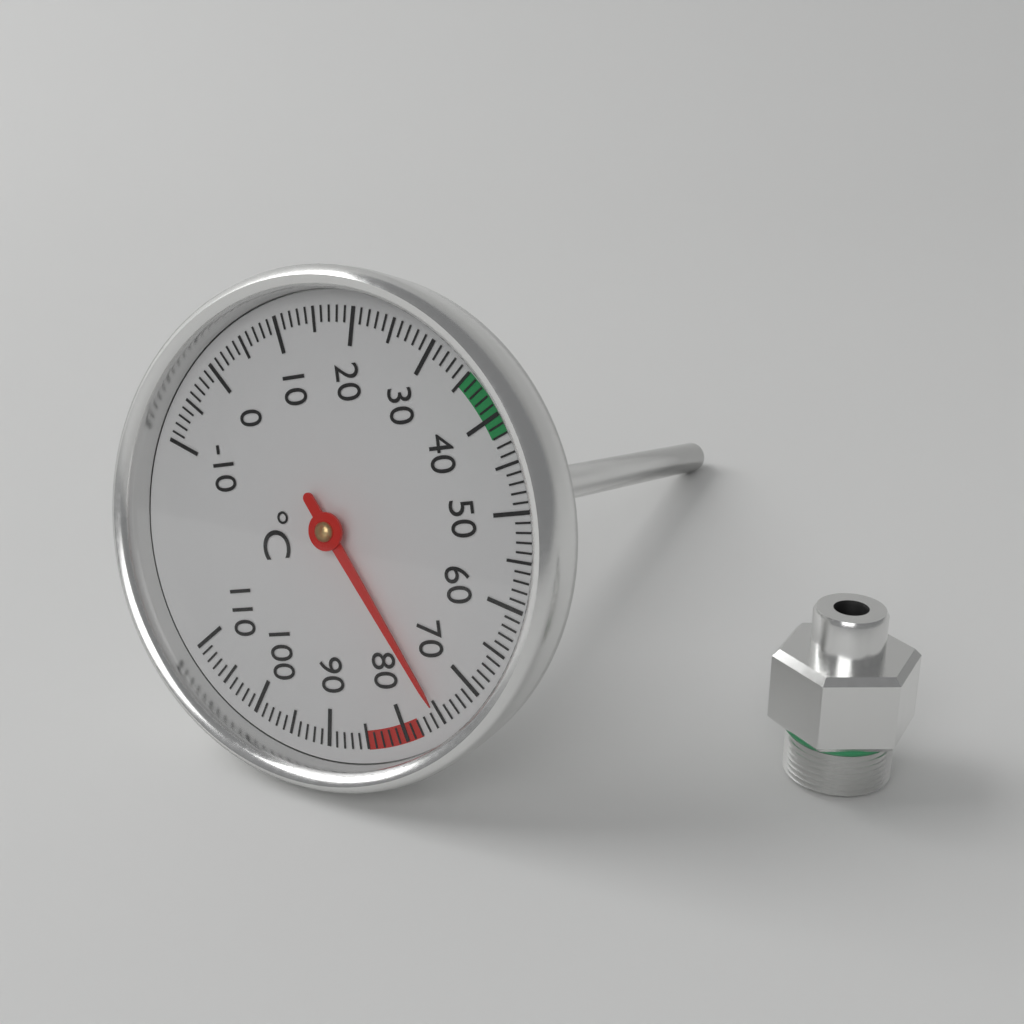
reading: 75 °C
